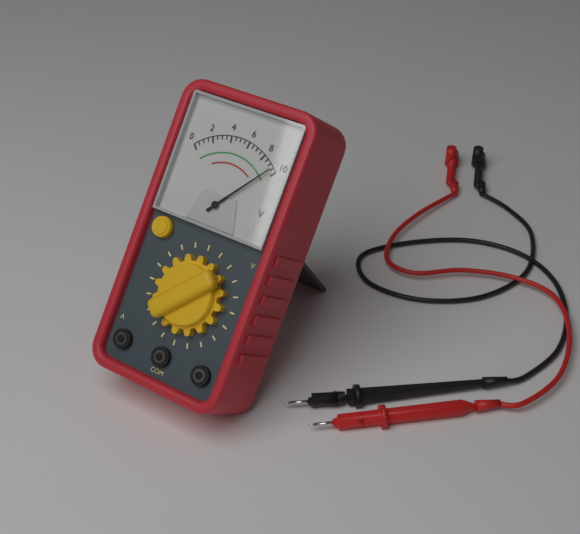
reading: 9.5 V
